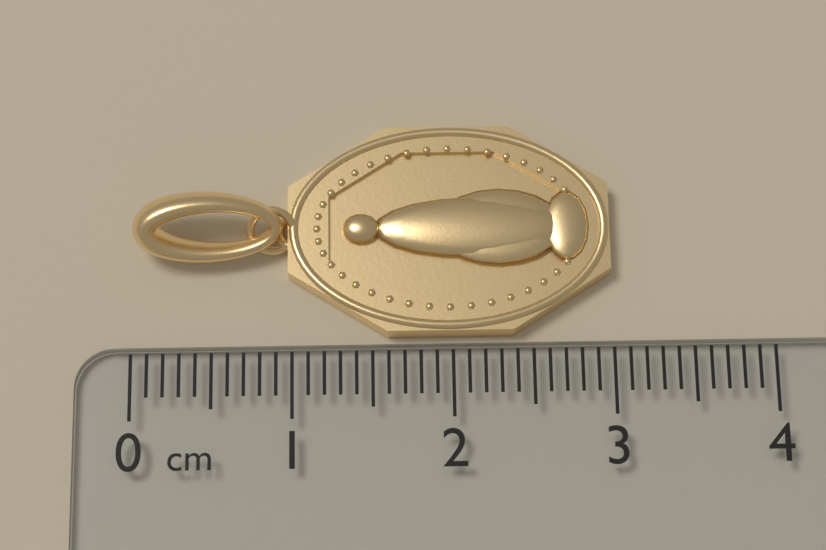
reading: 3.0 cm
